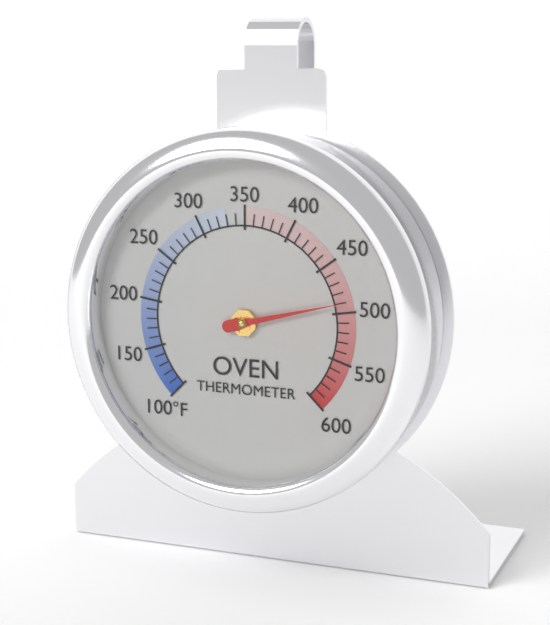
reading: 490 °F
